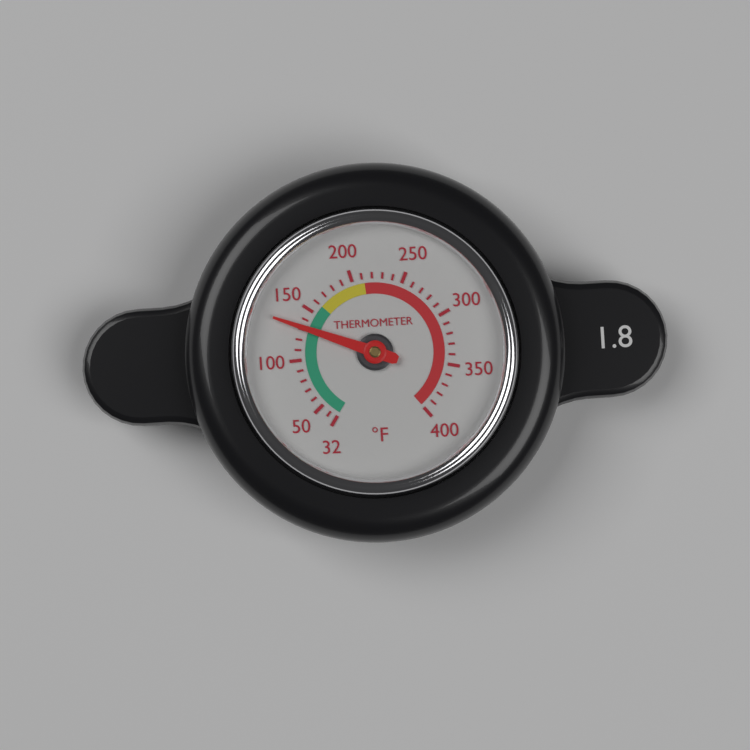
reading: 132 °F
